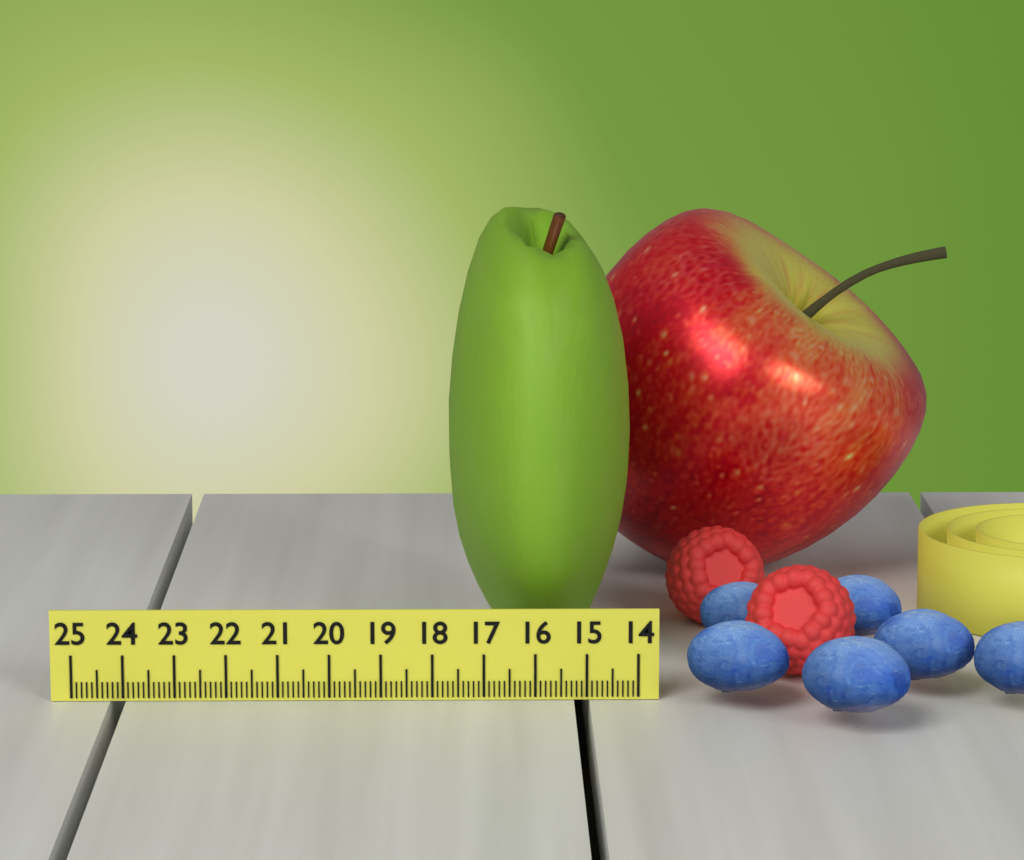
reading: 17.7 (no unit)
